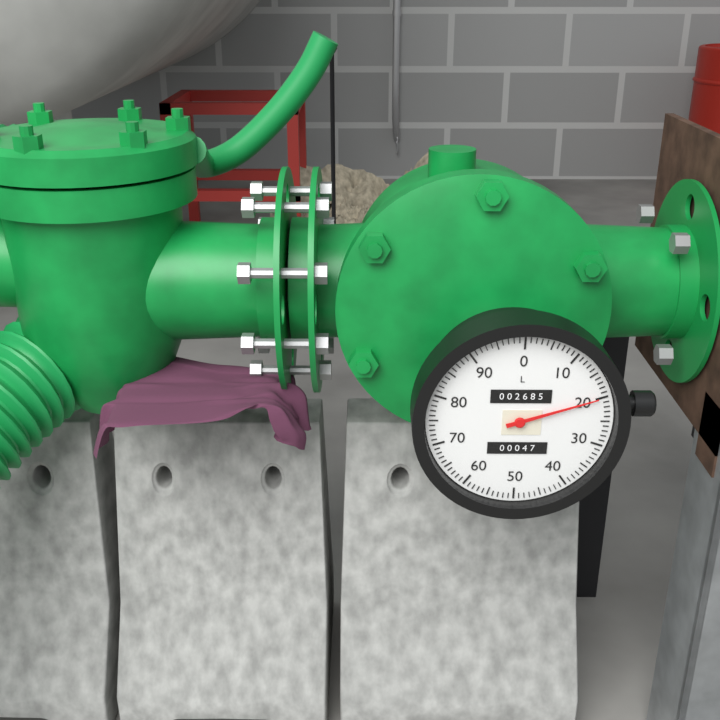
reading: 20 L
